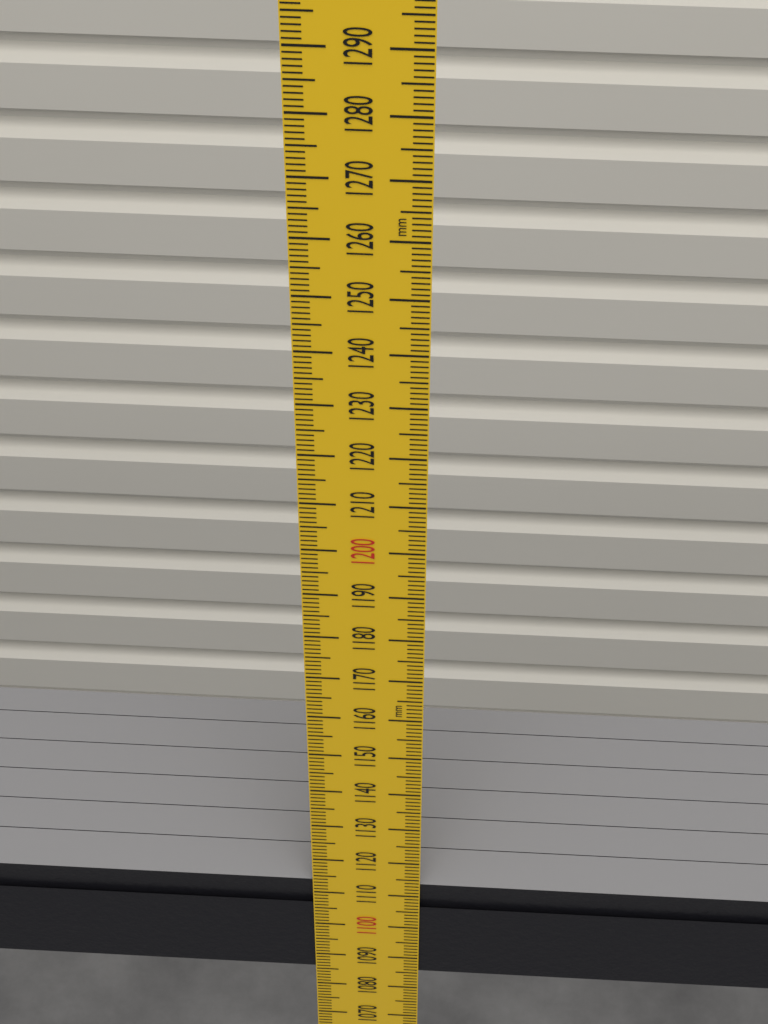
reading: 1113 mm
